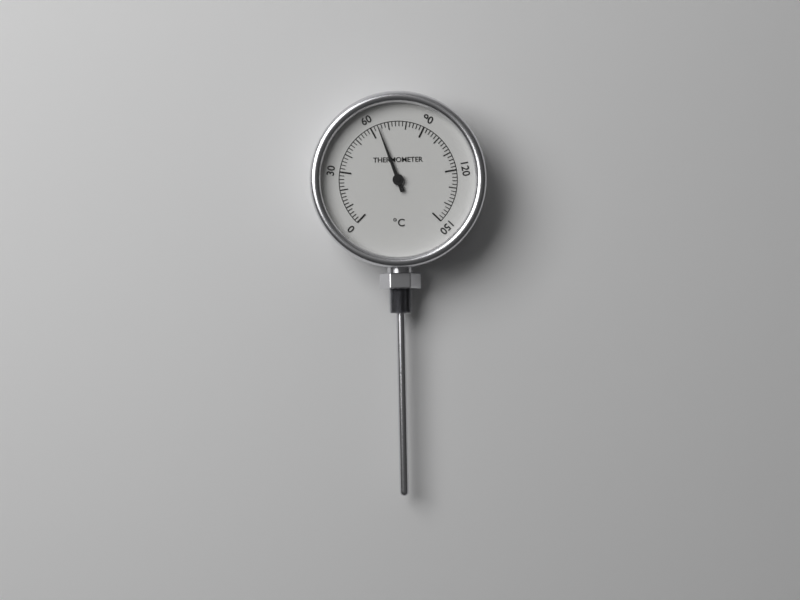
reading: 64 °C
